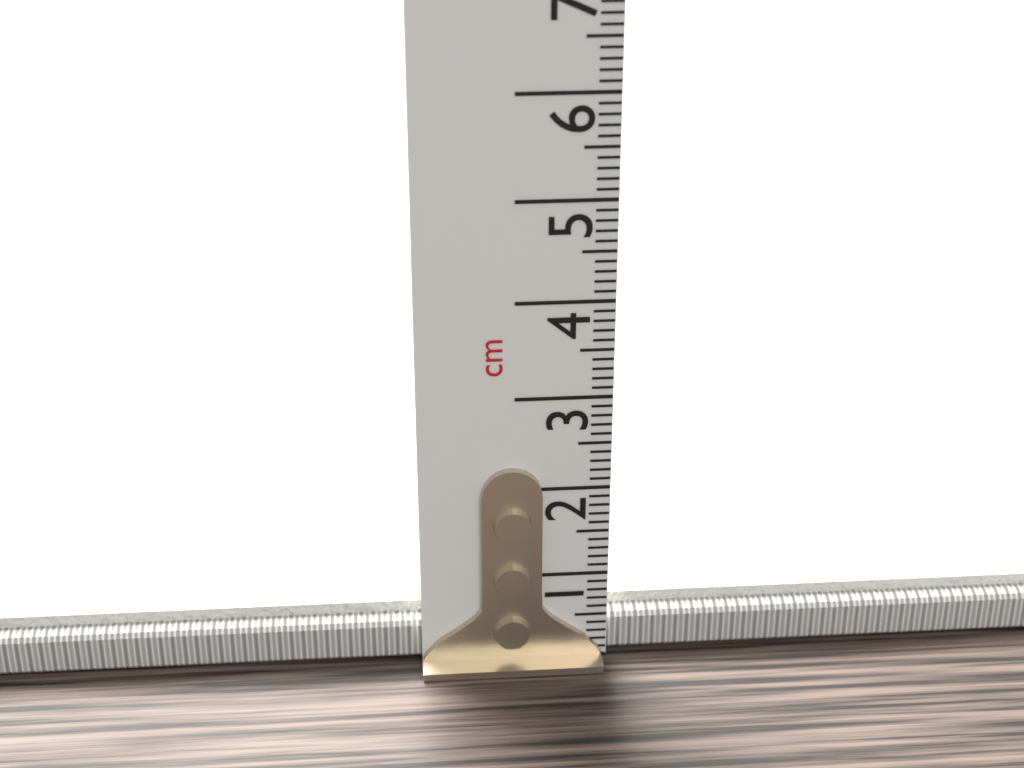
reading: 0.6 cm
